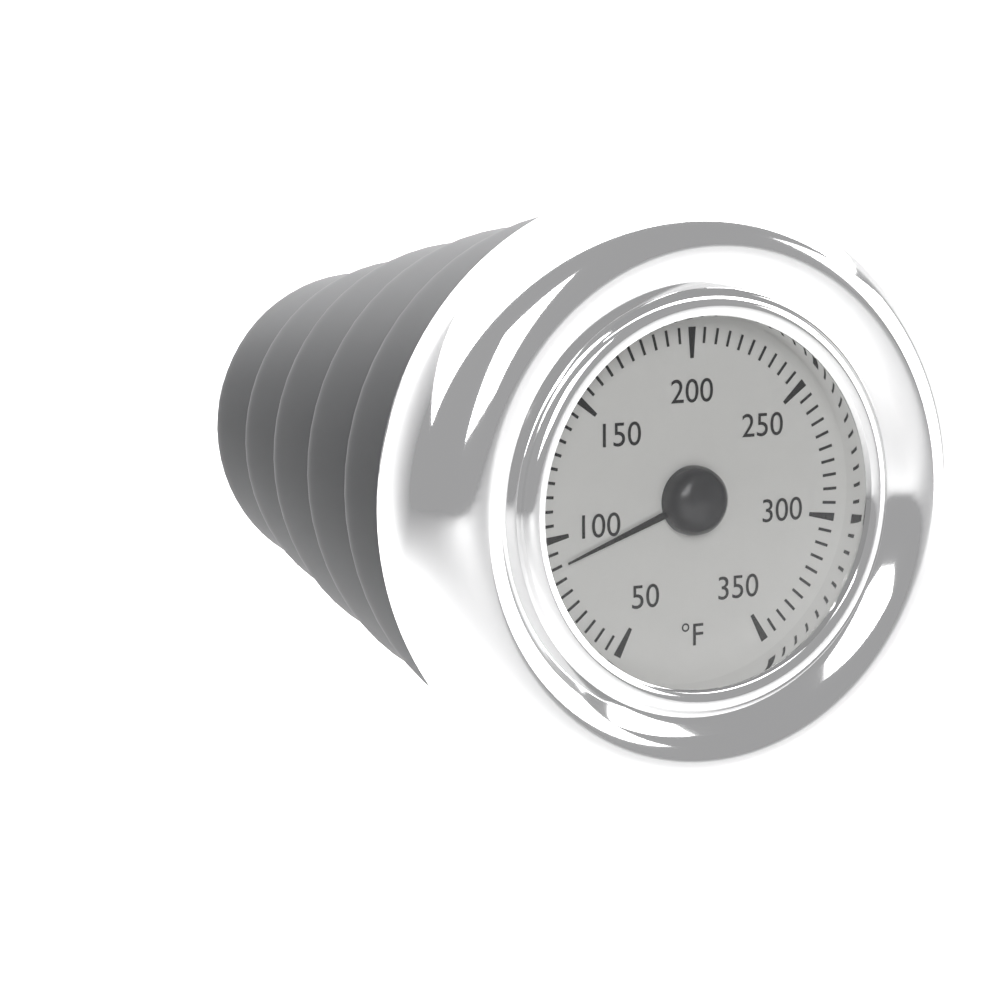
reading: 90 °F
